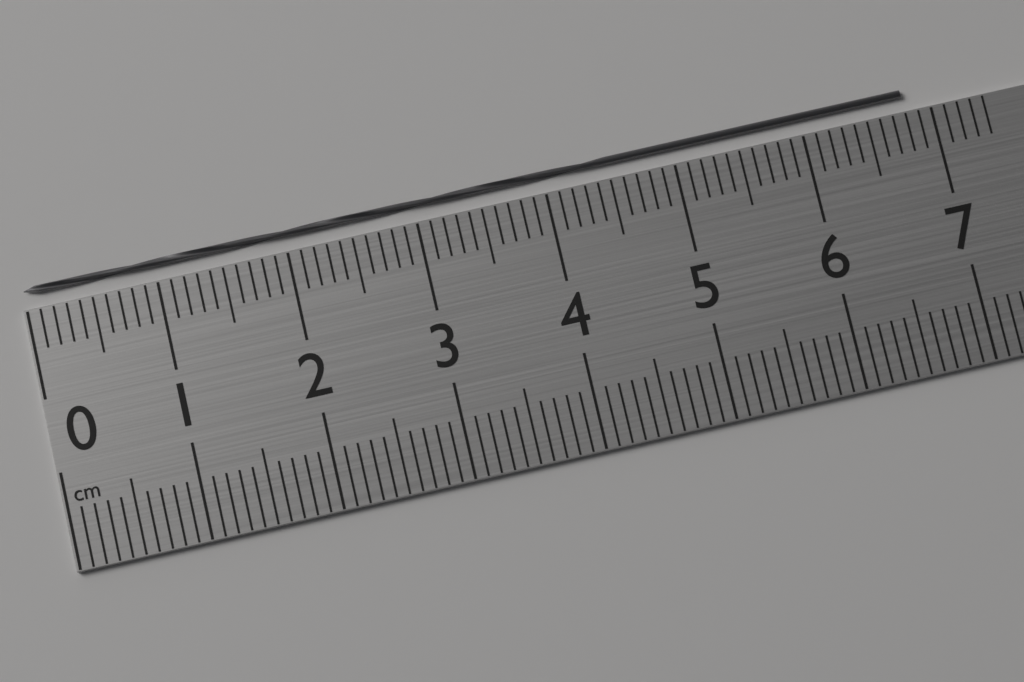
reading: 6.8 cm
